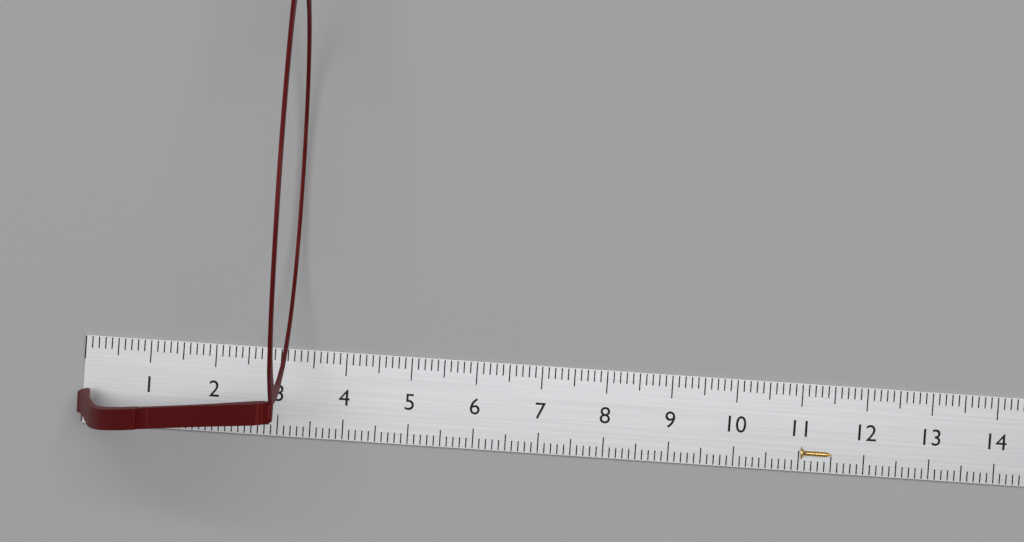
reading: 3.2 cm
